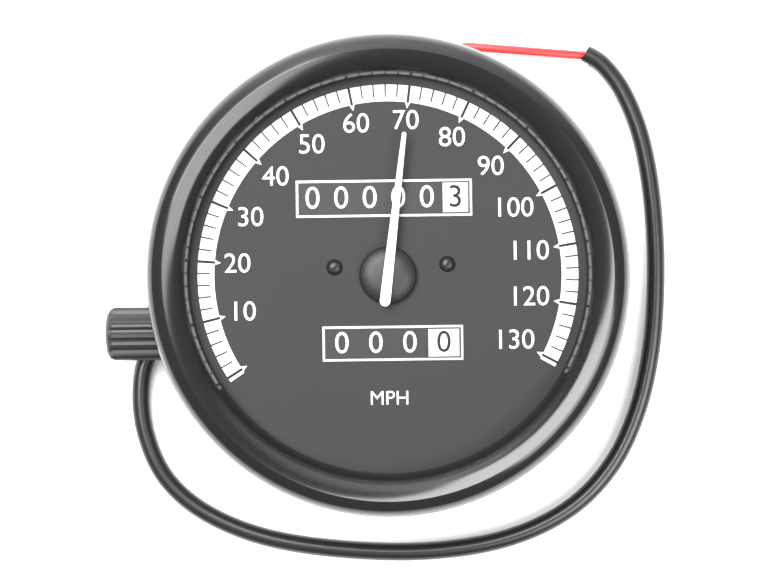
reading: 70 MPH
